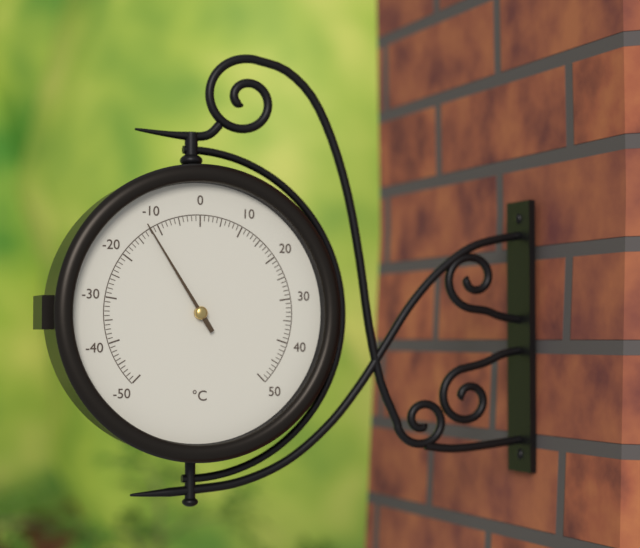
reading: -12 °C
